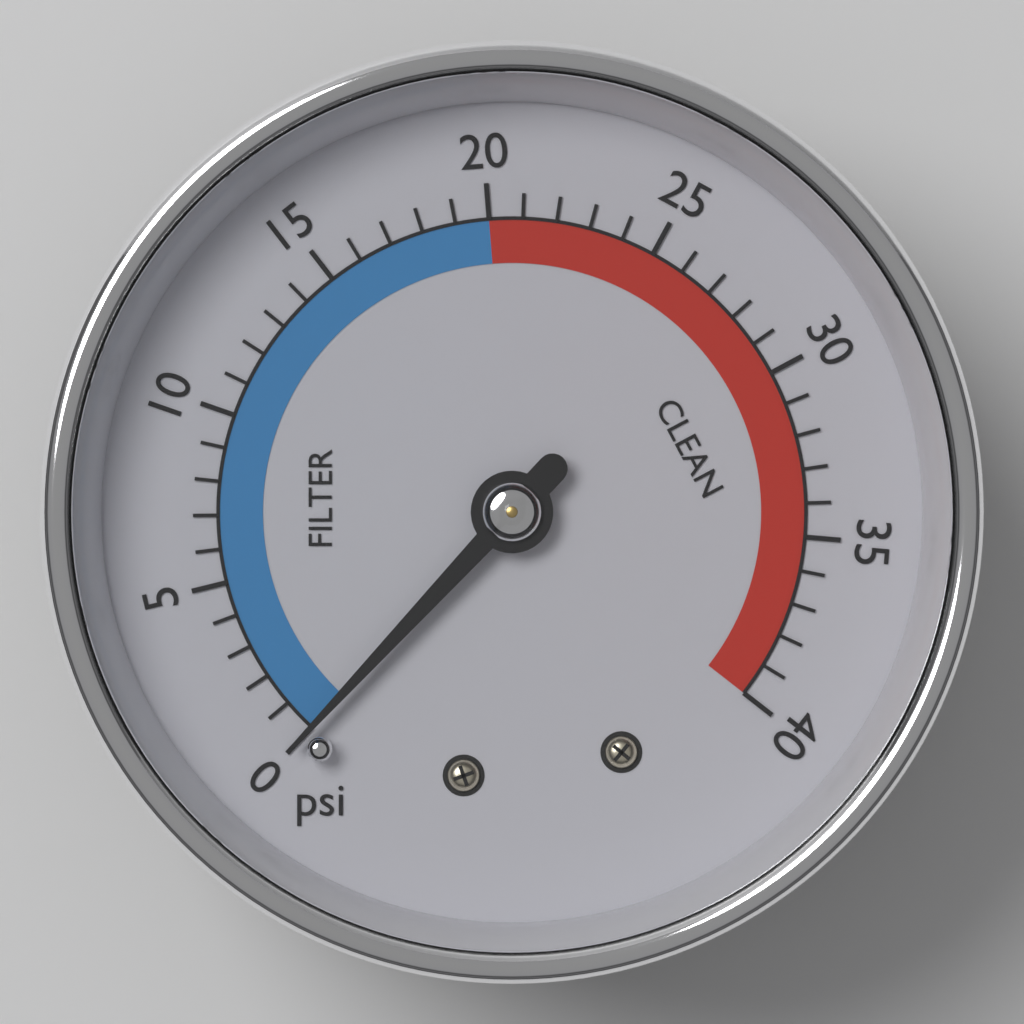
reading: 0 psi
